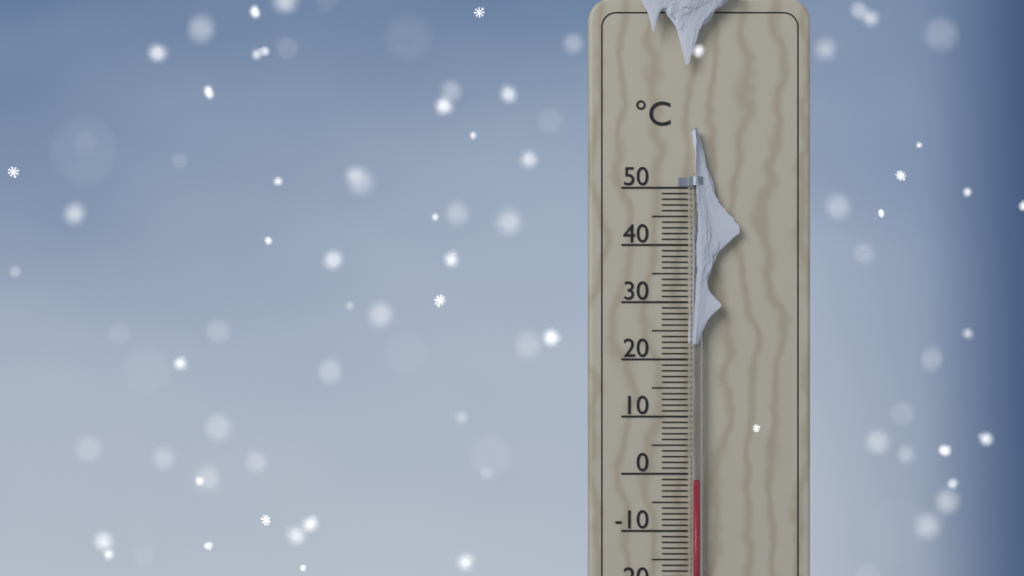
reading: -1 °C
